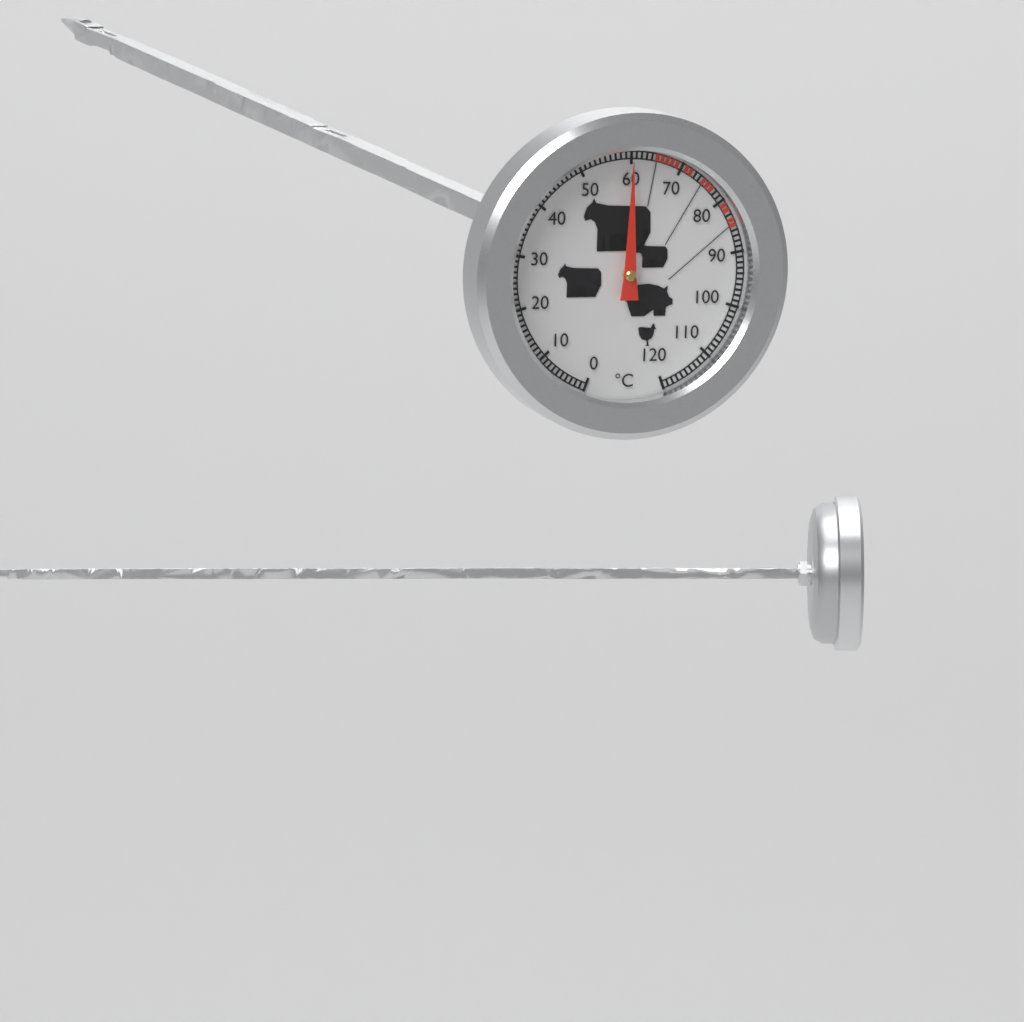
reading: 60 °C
